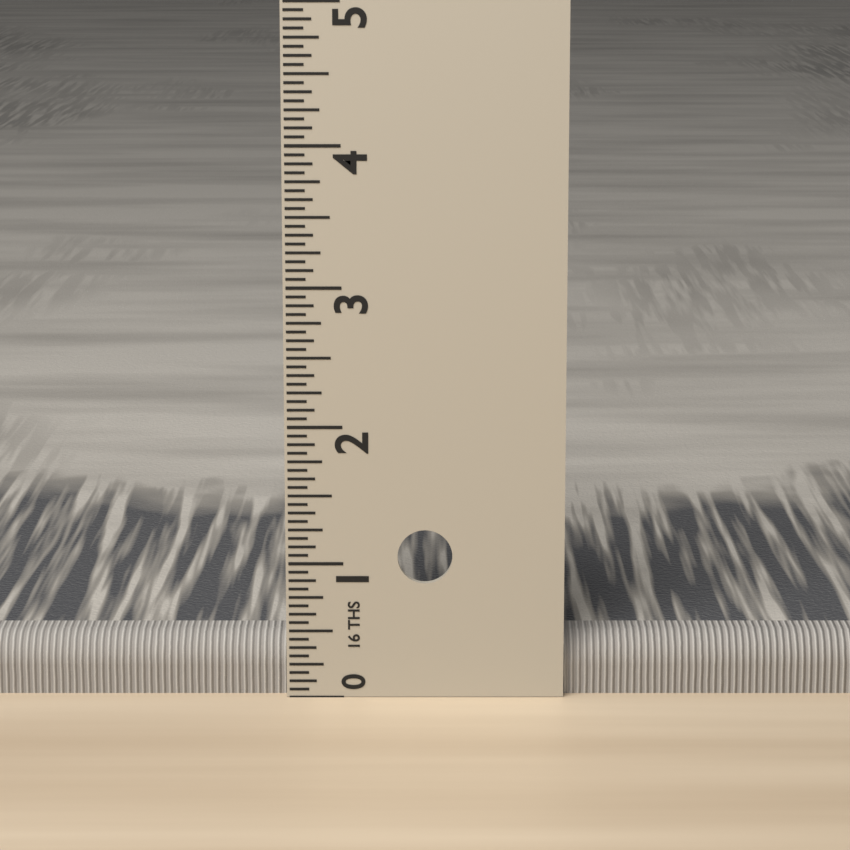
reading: 0.4400 in
